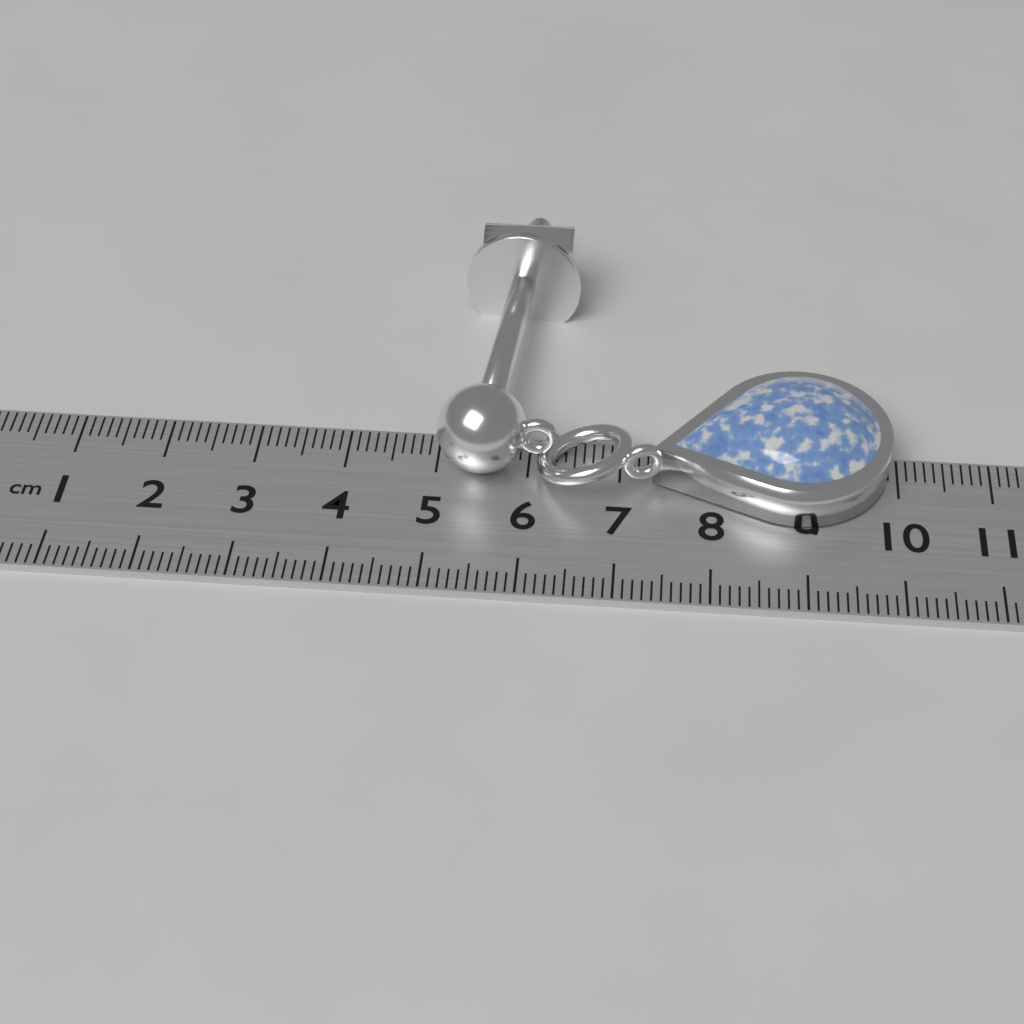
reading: 9.9 cm
